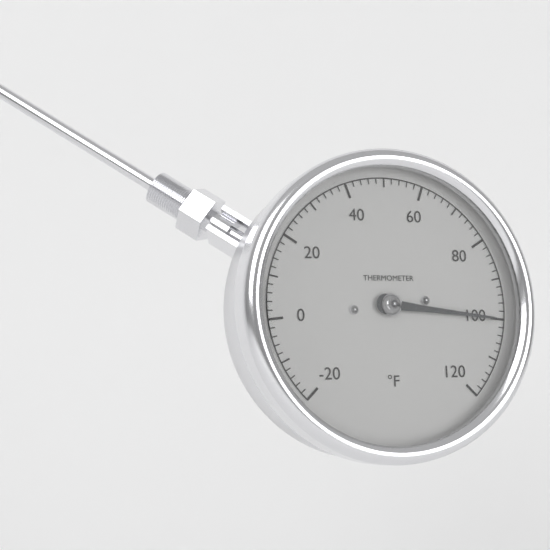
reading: 100 °F
